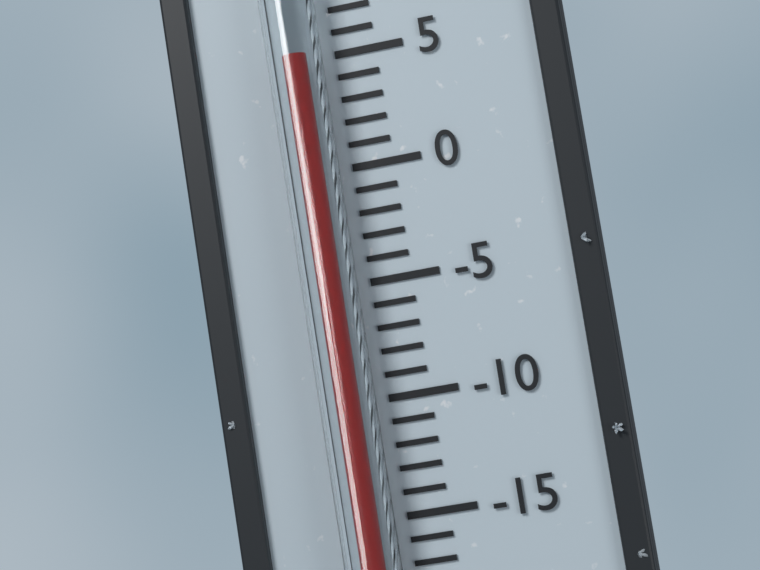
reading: 5 °C
